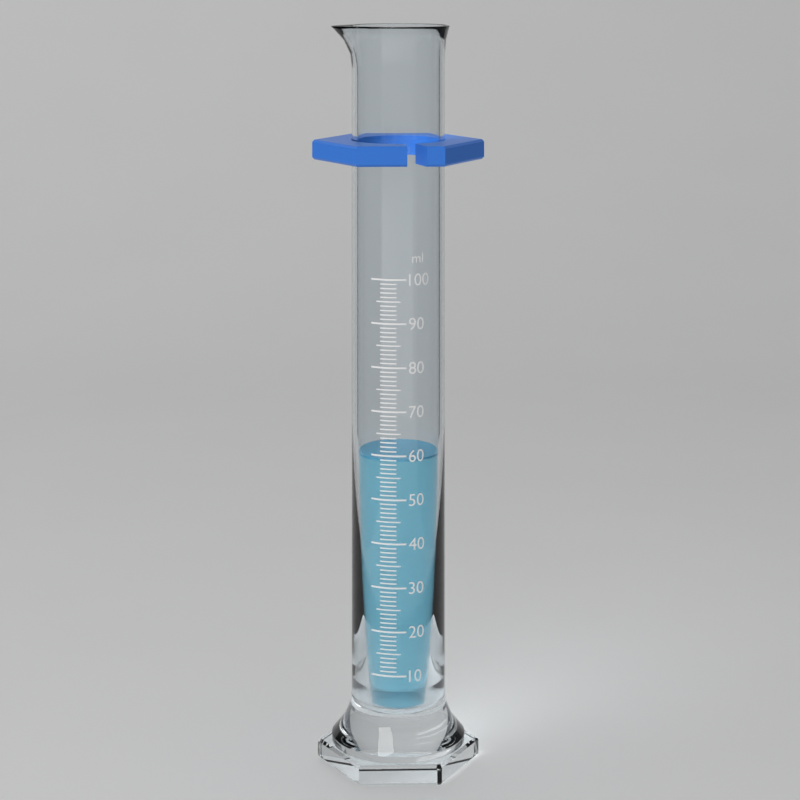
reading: 59 ml
